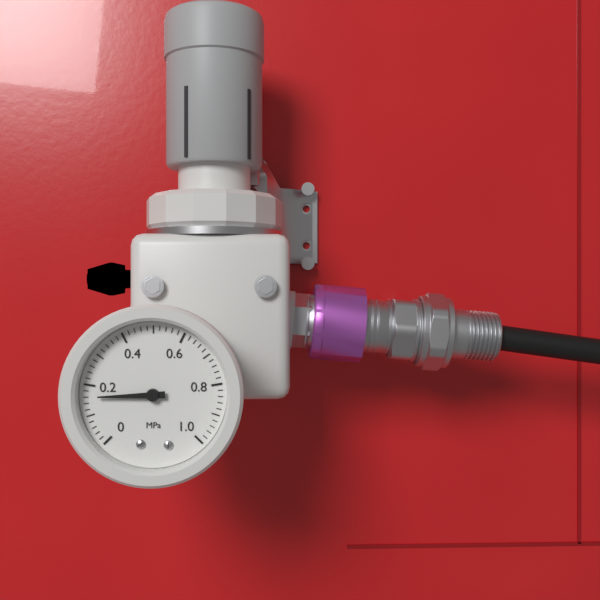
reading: 0.16 MPa
